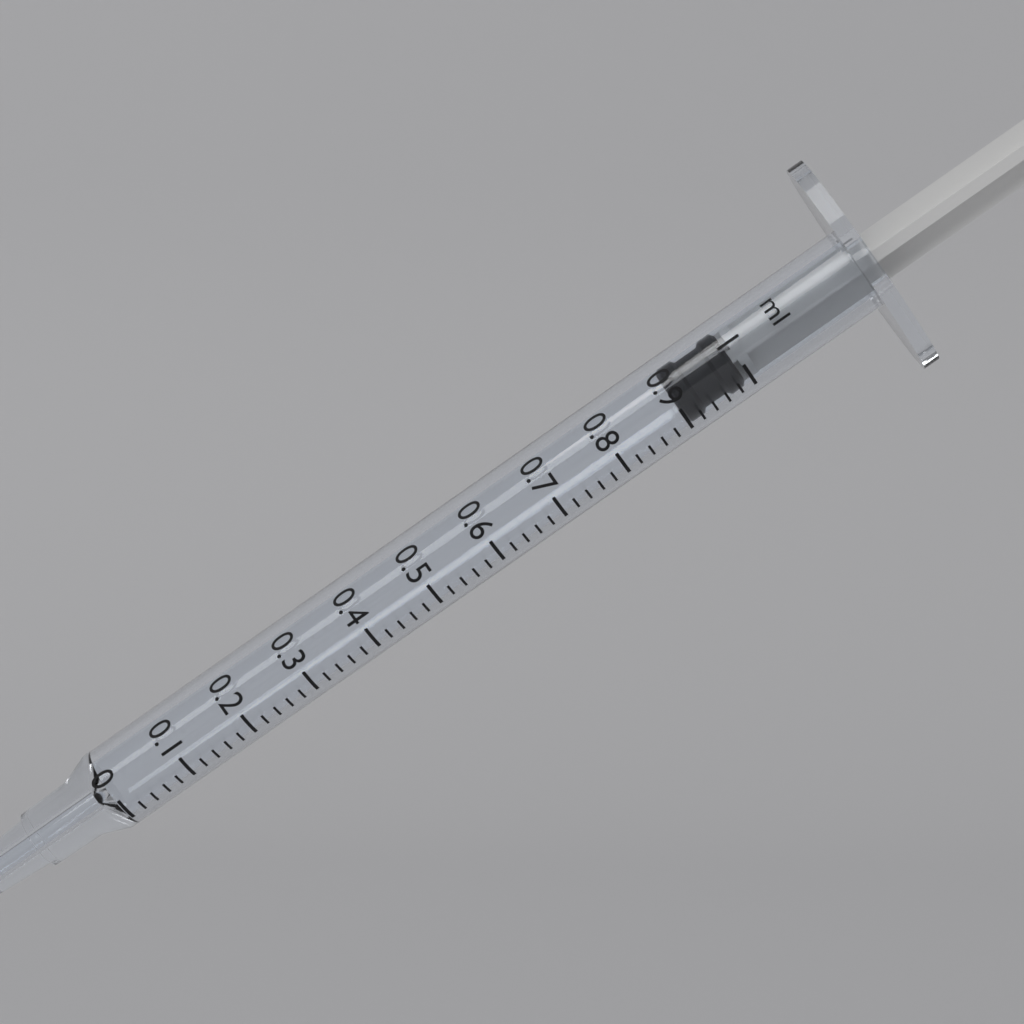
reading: 0.90 ml
